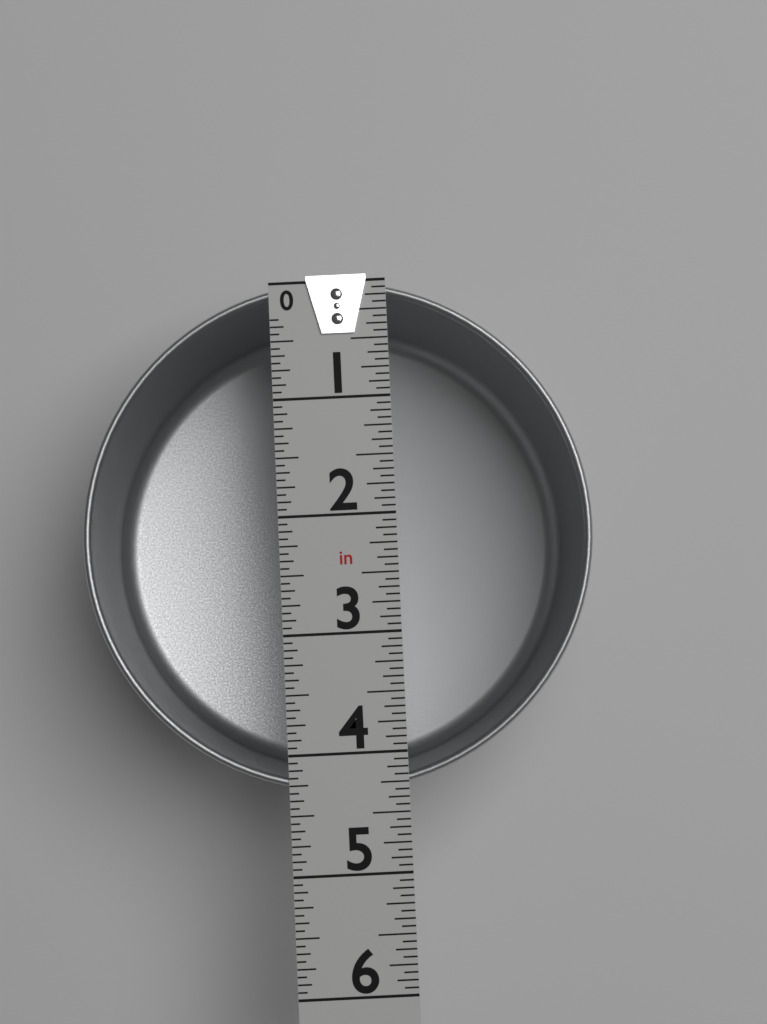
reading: 4.3125 in
